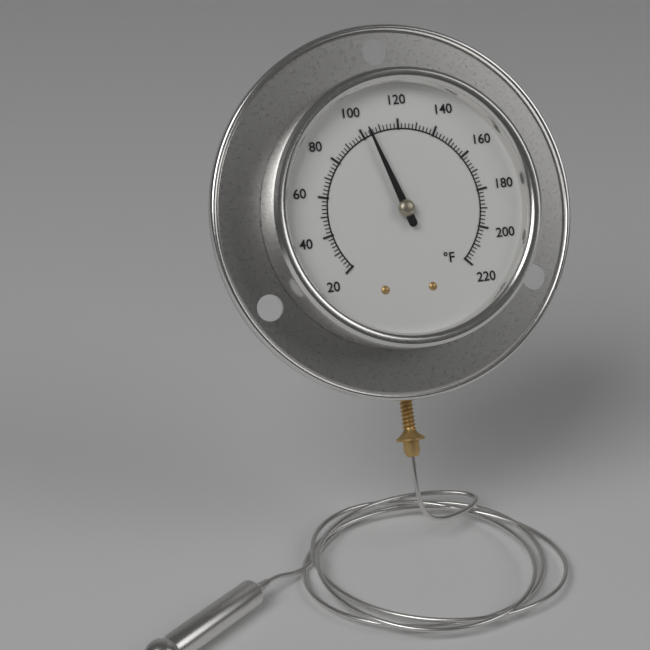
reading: 104 °F
